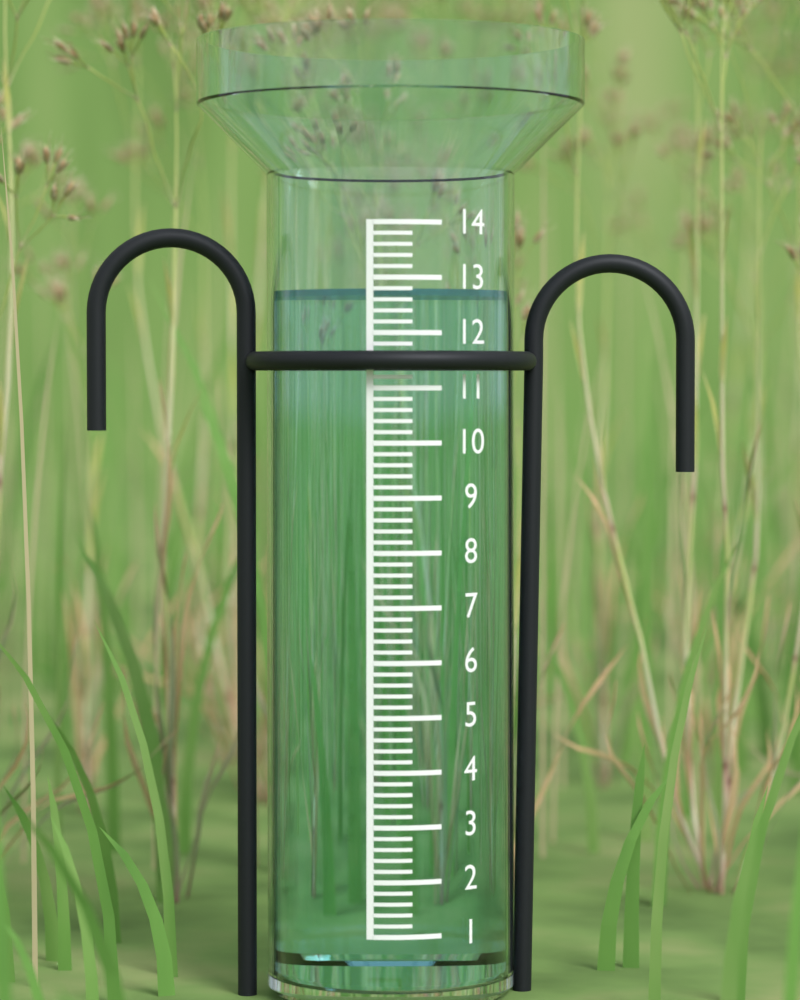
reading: 12.8 (no unit)
